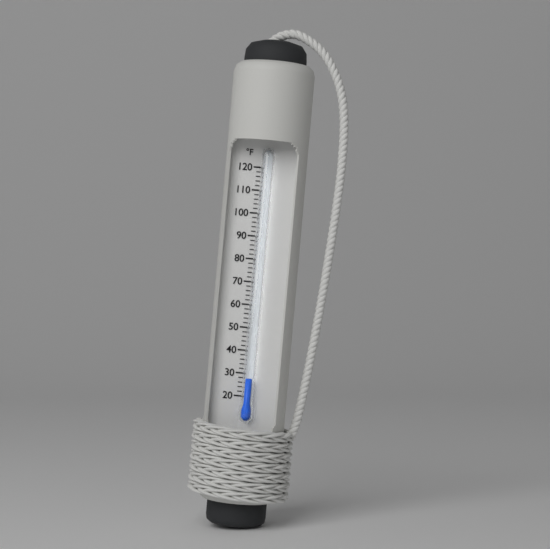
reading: 28 °F
